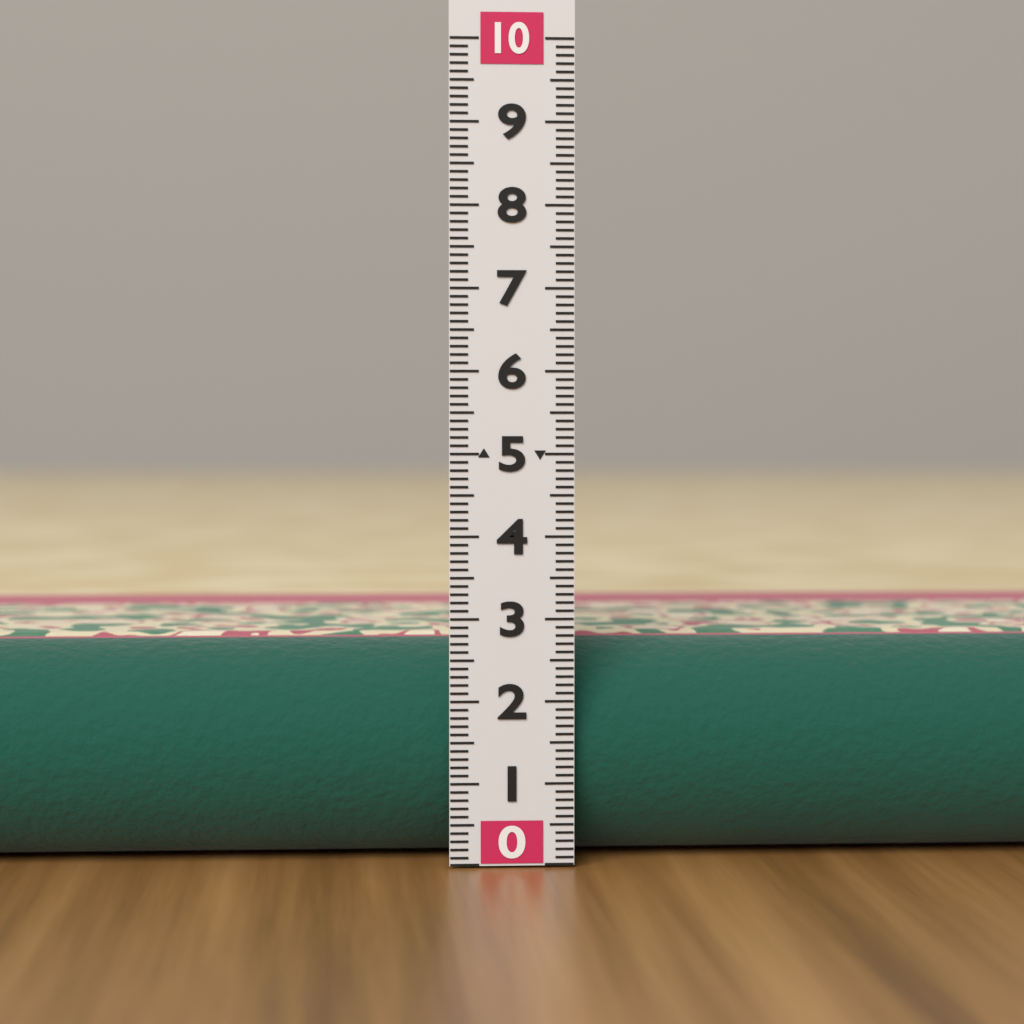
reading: 2.7 (no unit)
